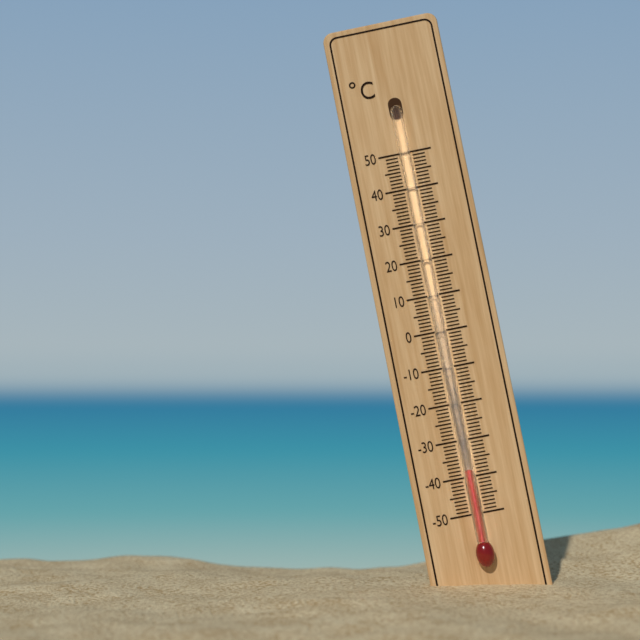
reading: -38 °C
